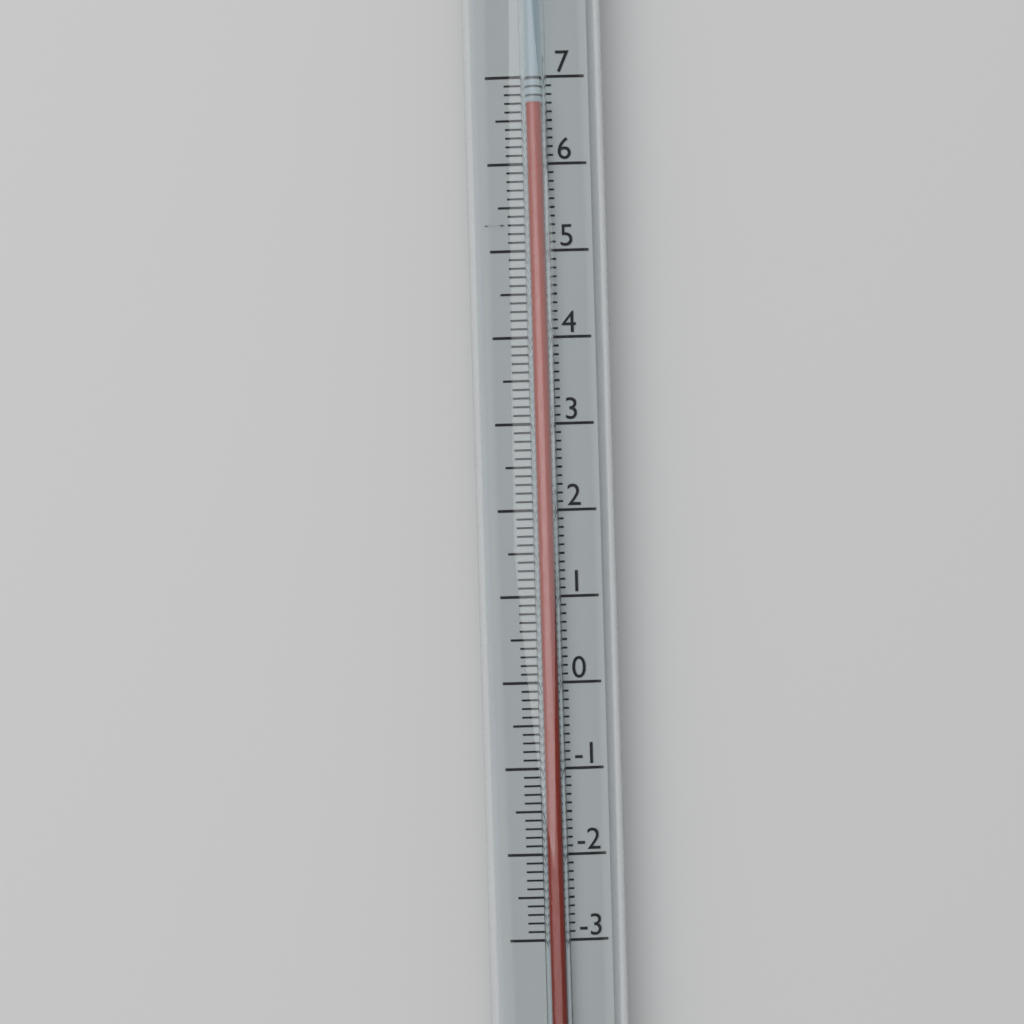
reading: 6.7 (no unit)
